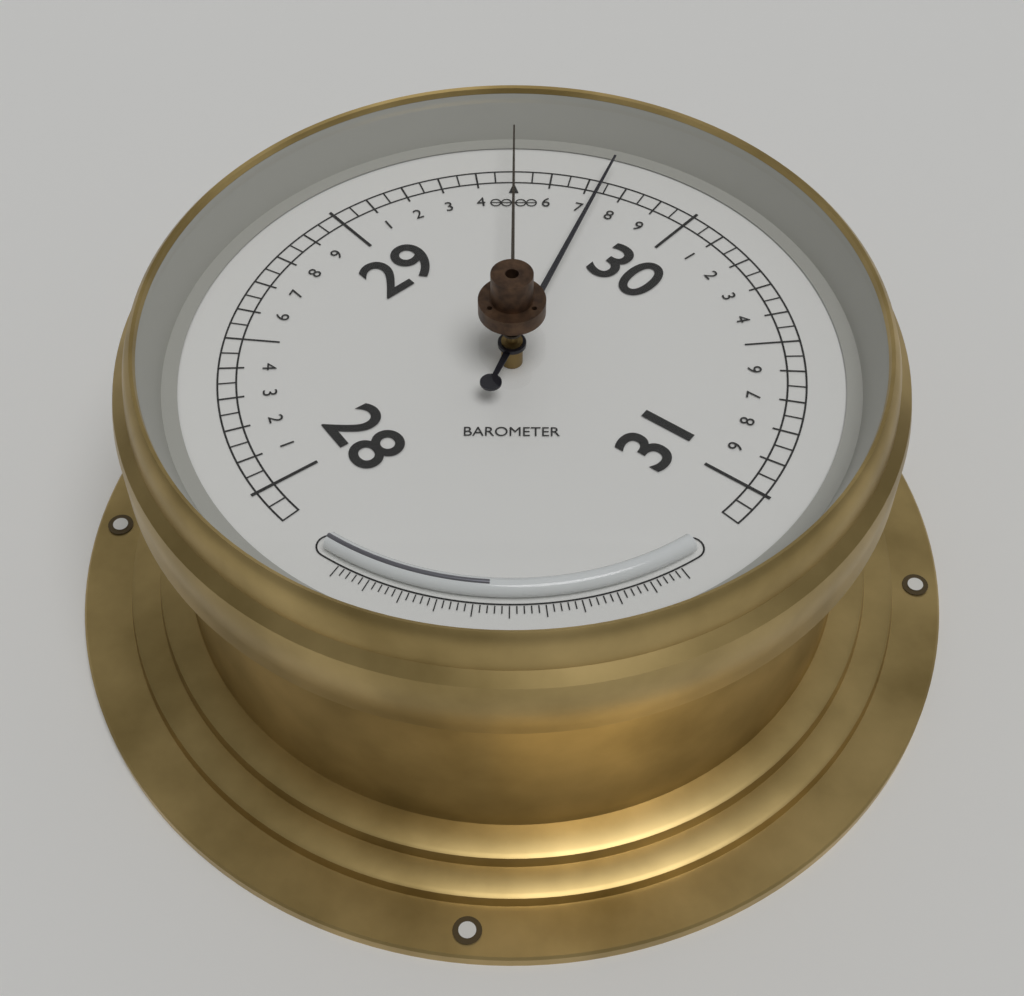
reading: 29.75 (no unit)
